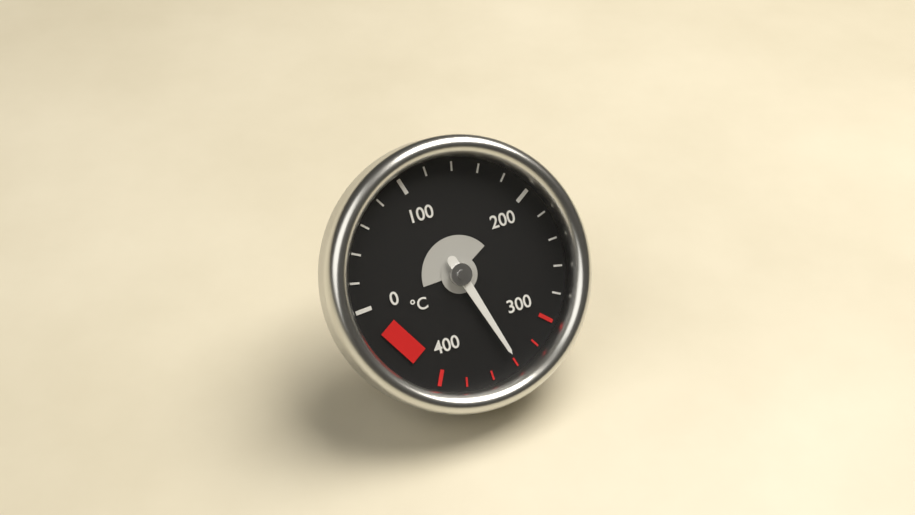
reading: 340 °C
